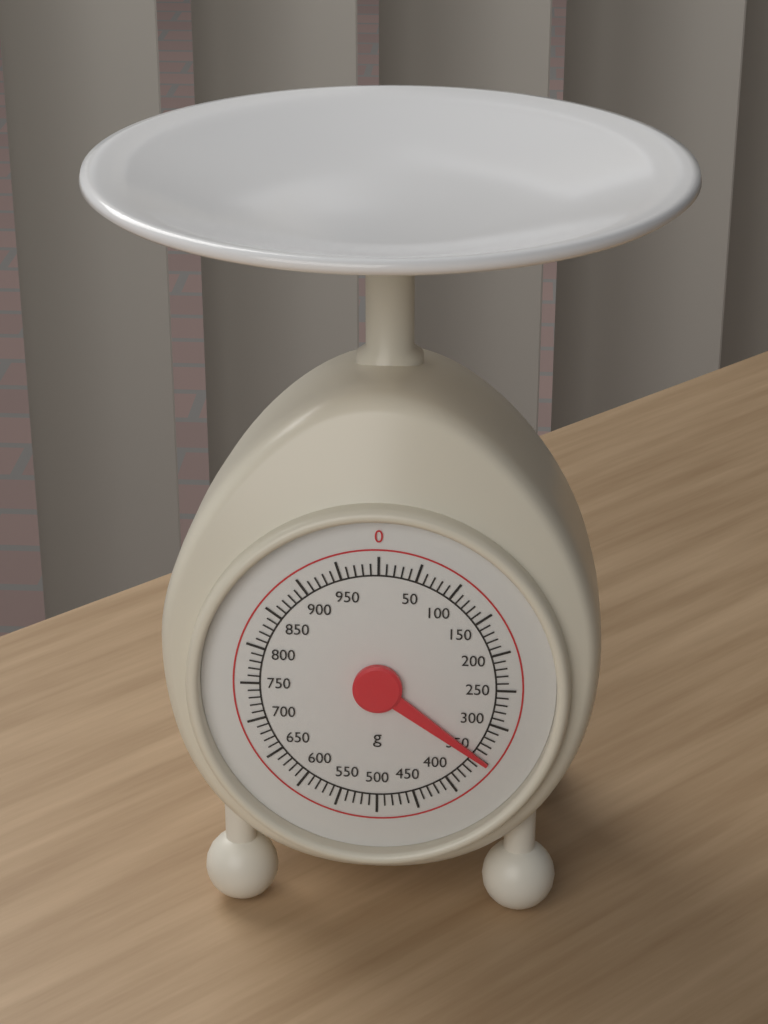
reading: 350 g
